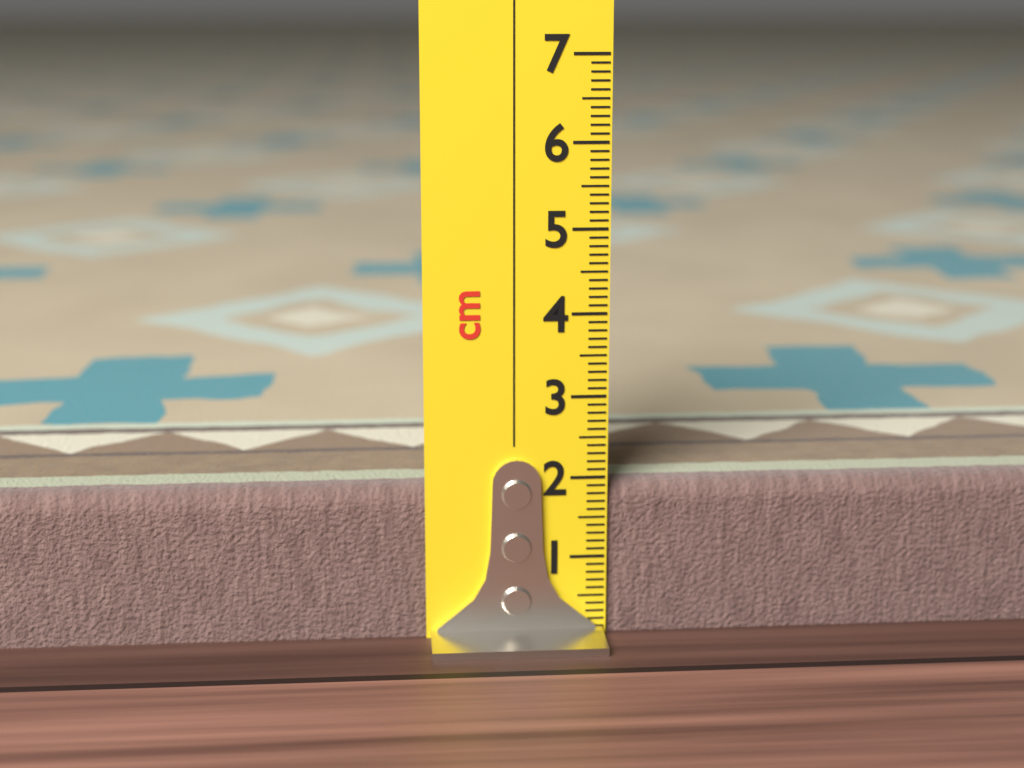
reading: 1.9 cm
